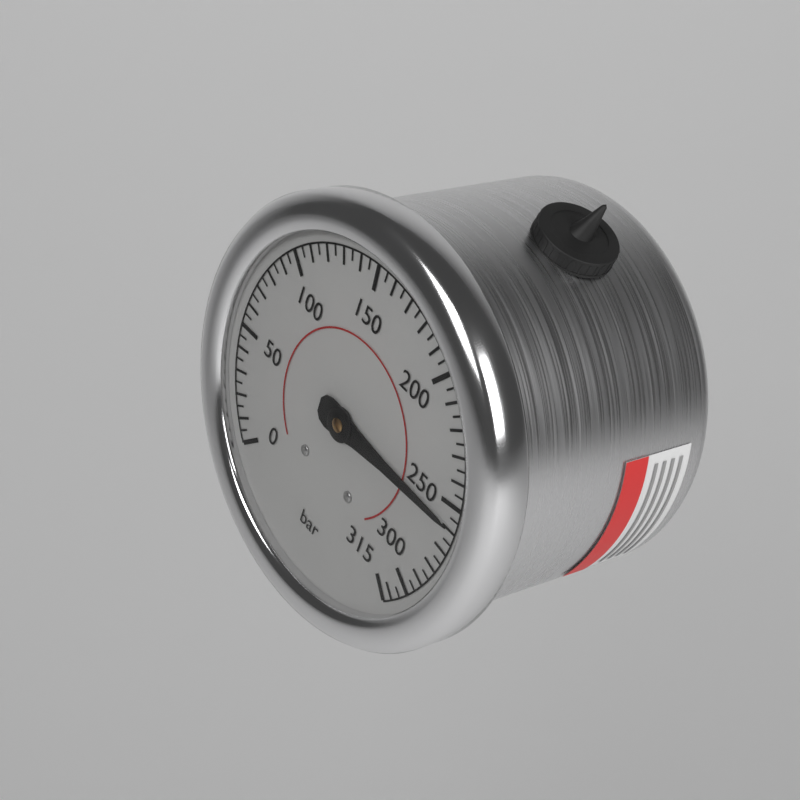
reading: 260 bar
